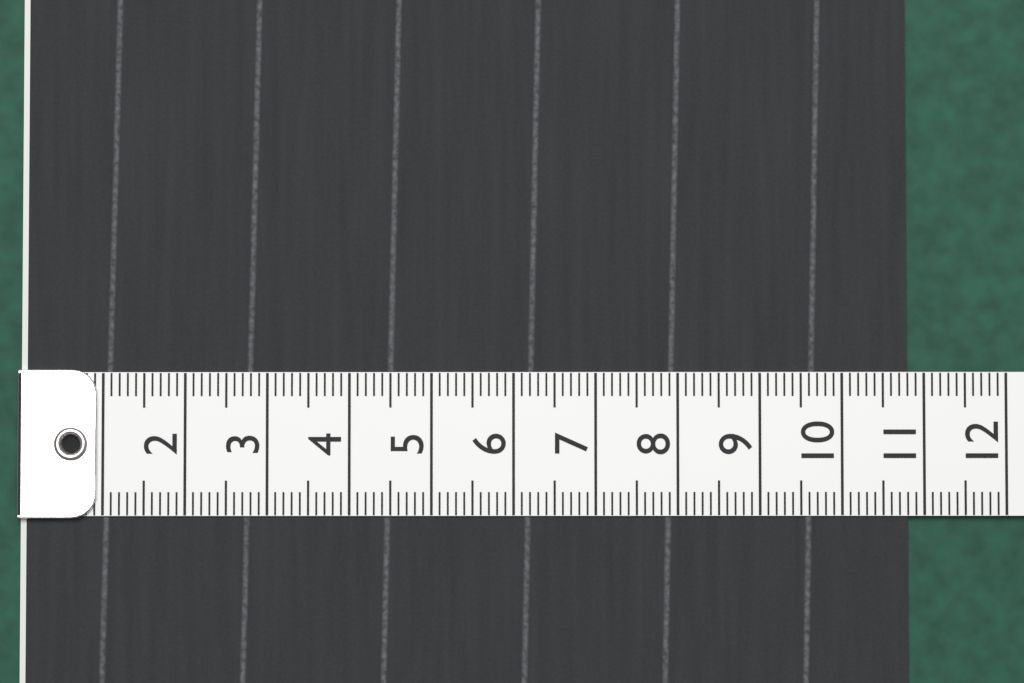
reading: 10.8 (no unit)
